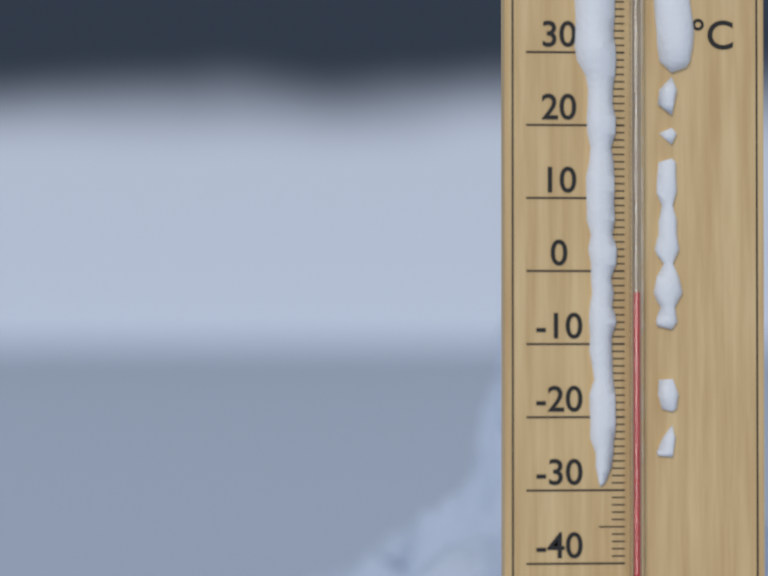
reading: -3 °C
